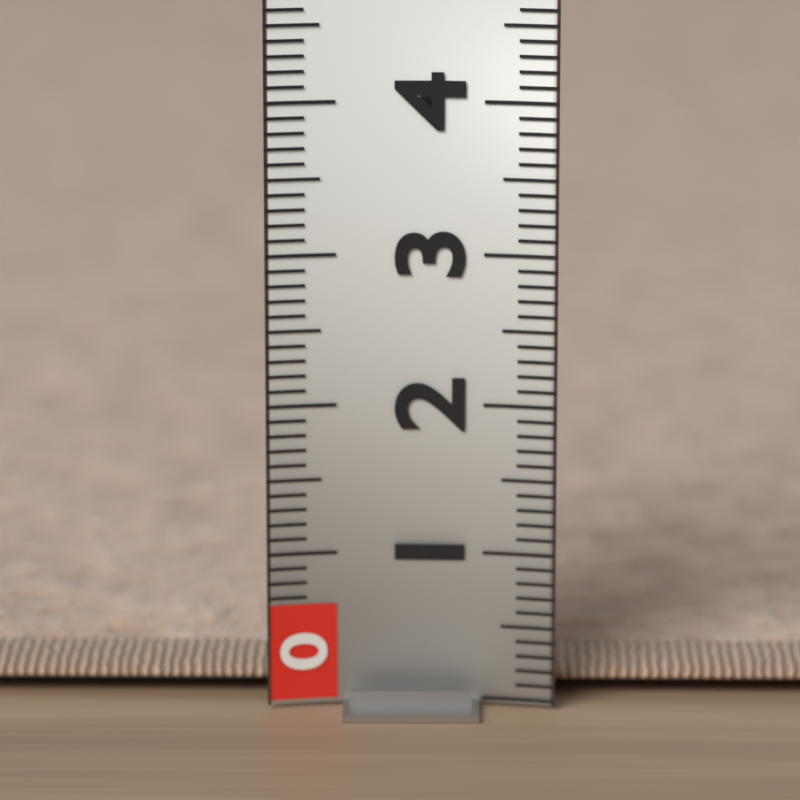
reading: 0.2 (no unit)
